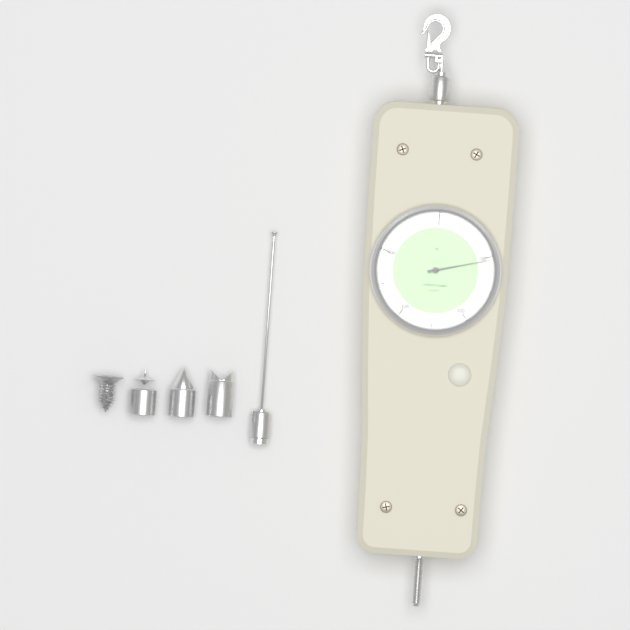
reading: 105 N
